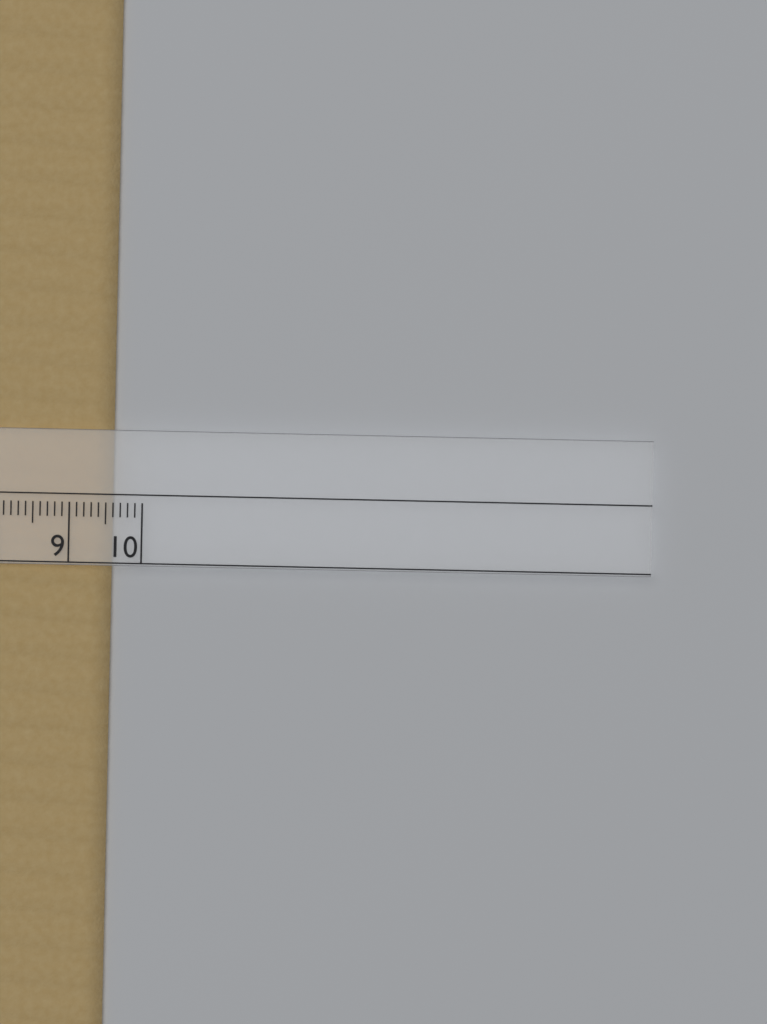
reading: 9.6 cm
